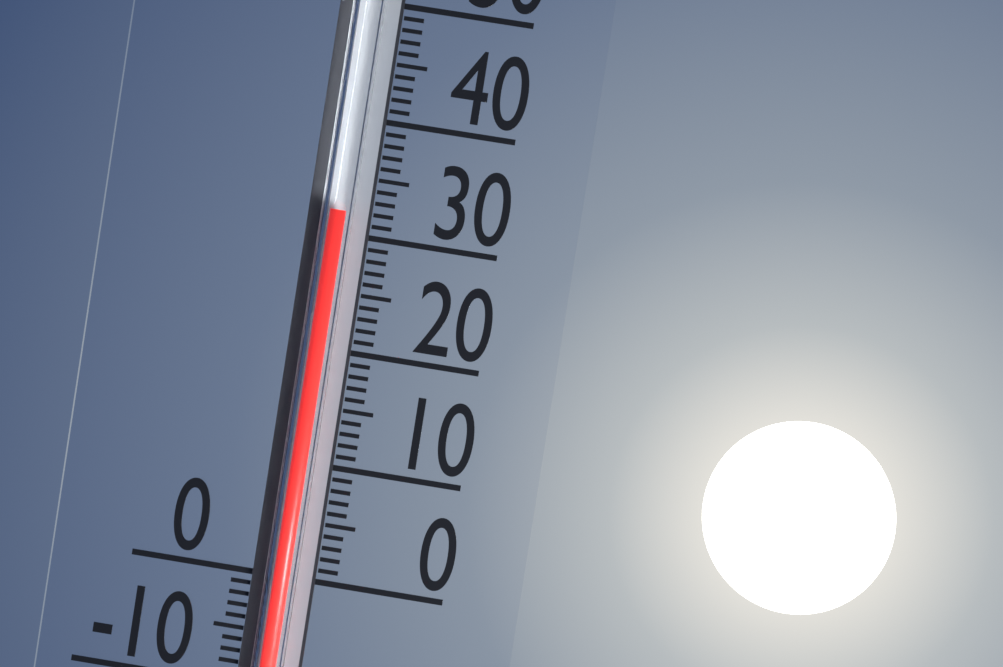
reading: 32 (no unit)
